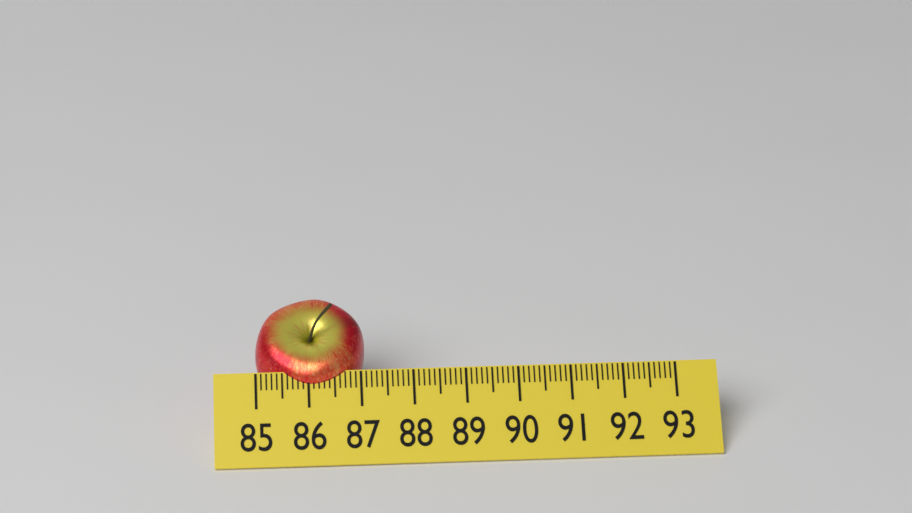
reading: 87.1 (no unit)
